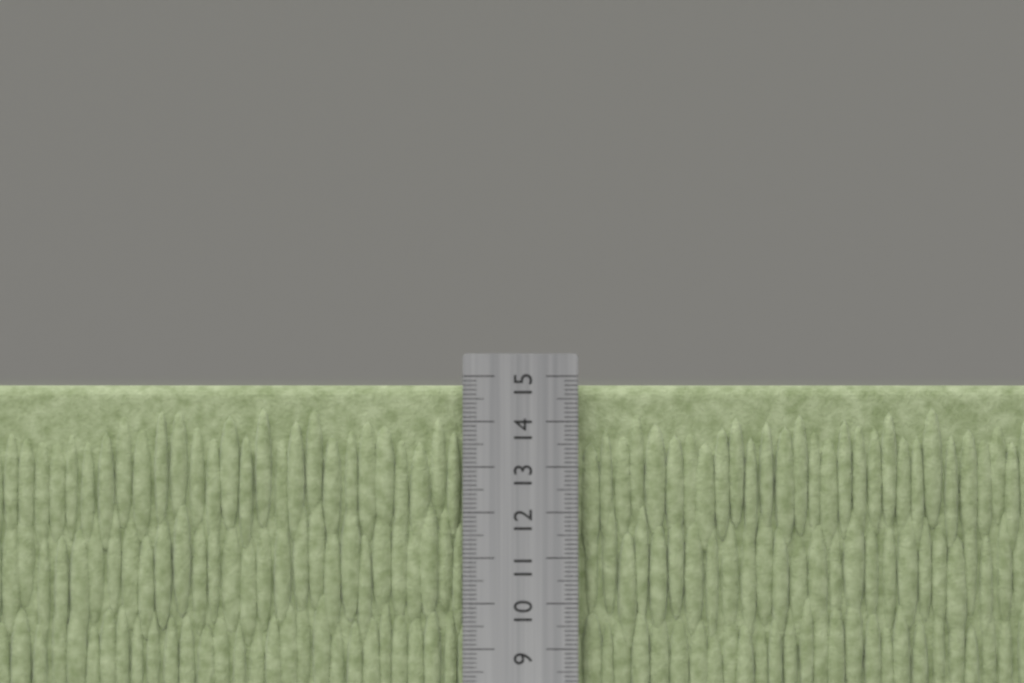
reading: 14.8 cm
